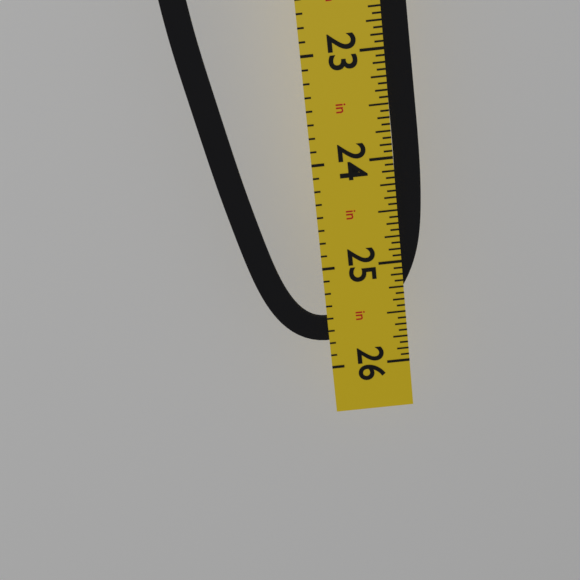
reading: 25.7500 in
